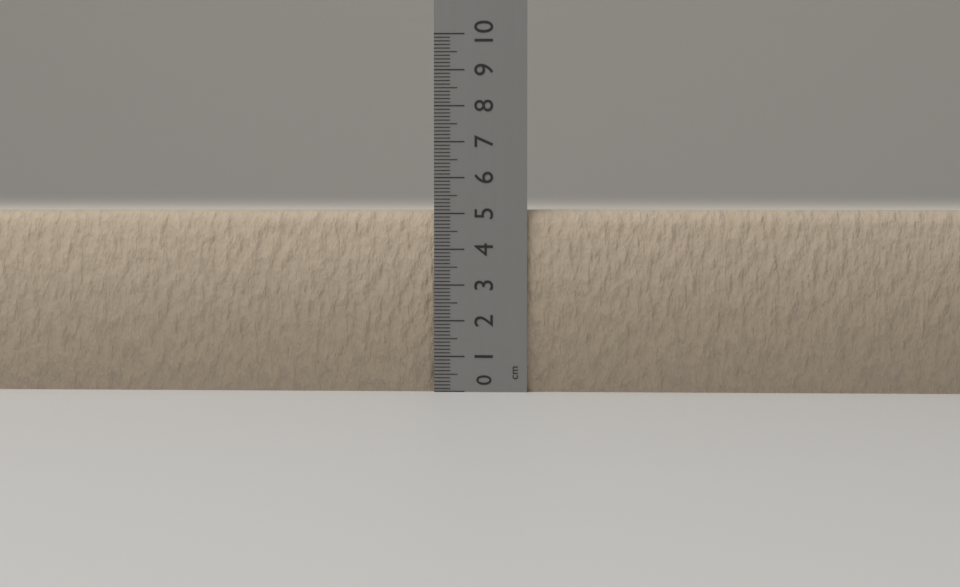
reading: 5.1 cm
